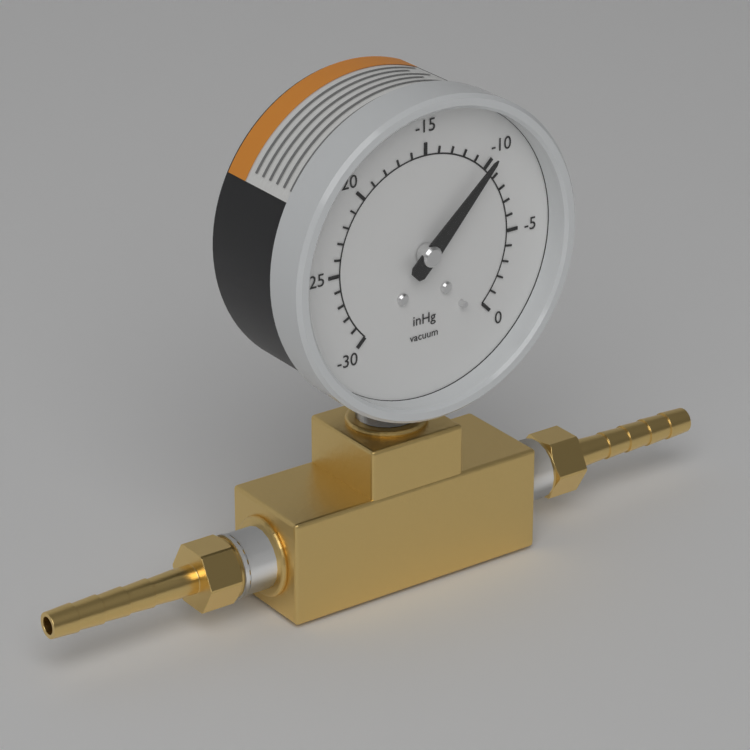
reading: -10 inHg
